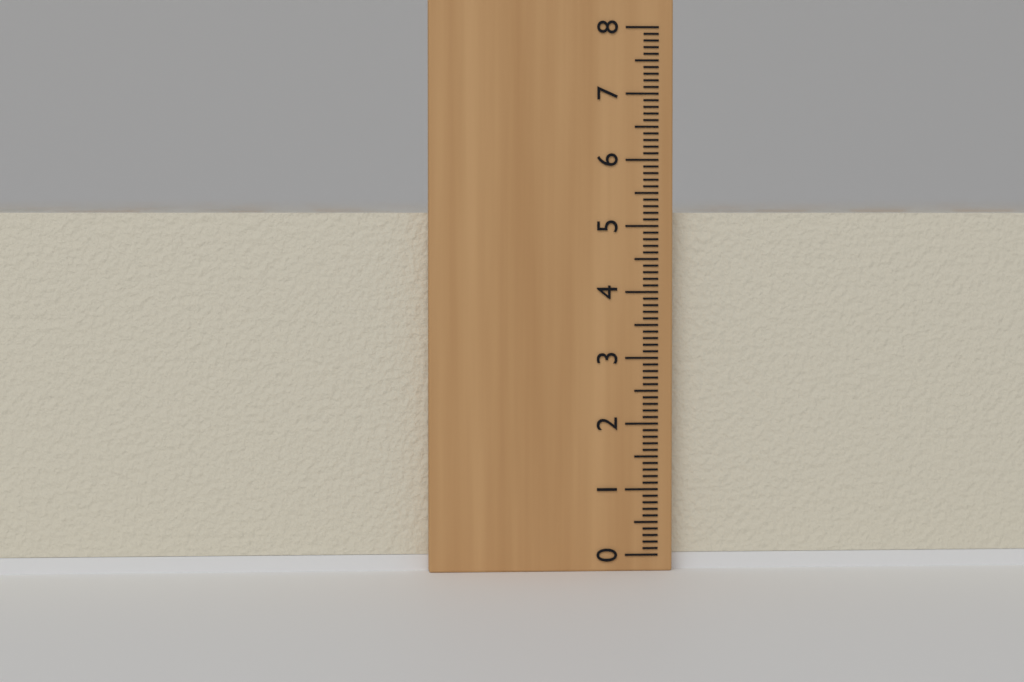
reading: 5.2 (no unit)
